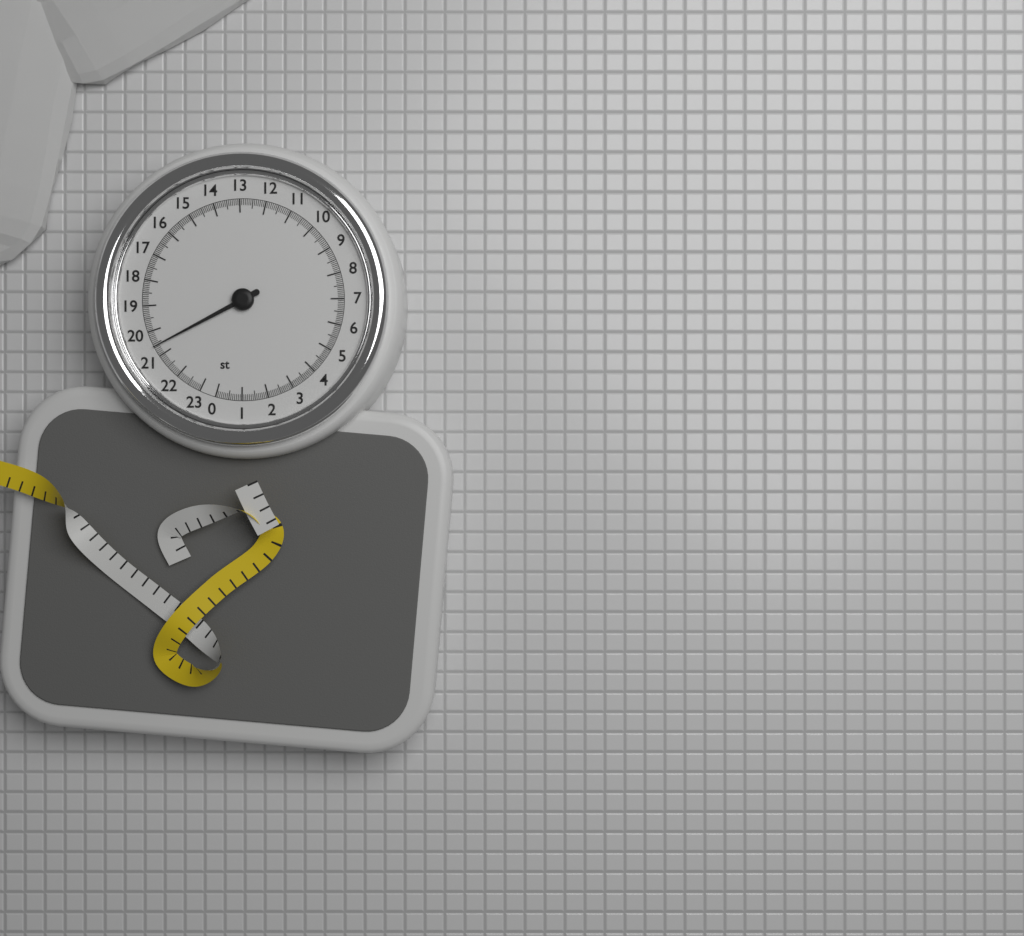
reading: 20.600000 st
